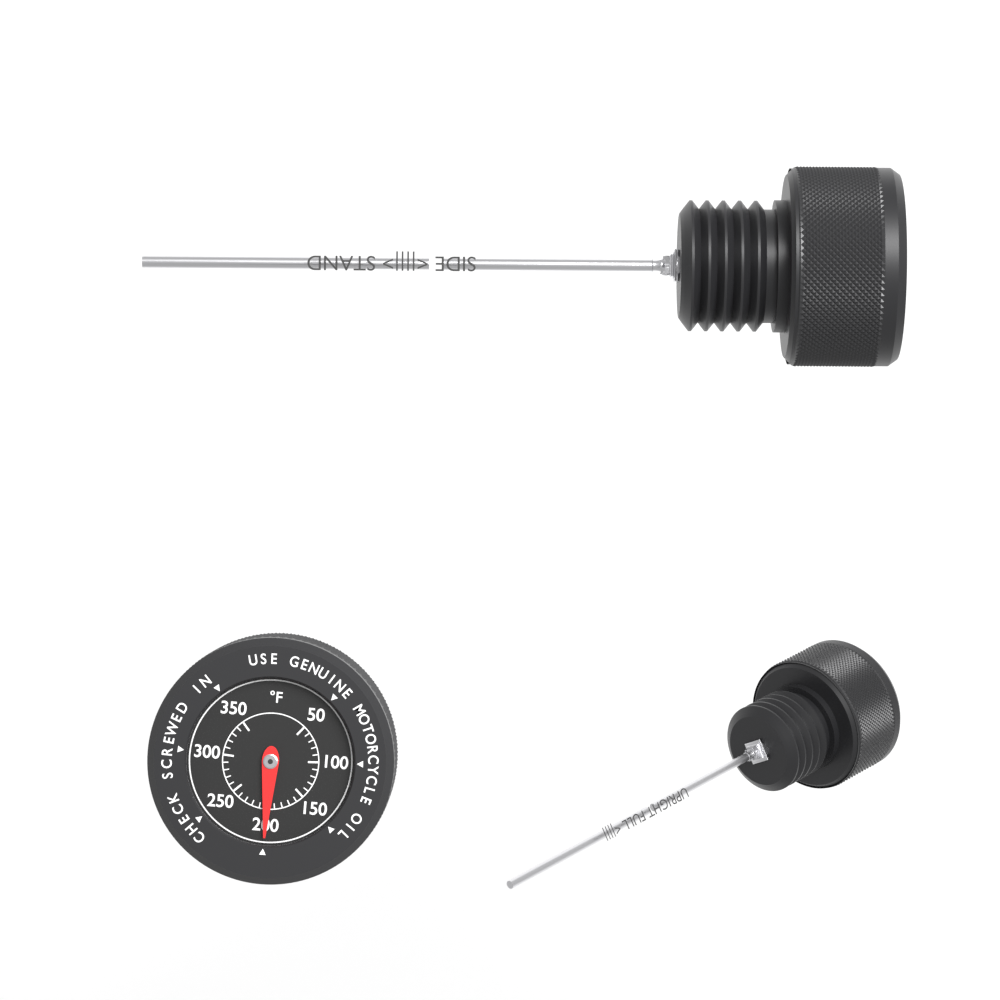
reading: 200 °F
